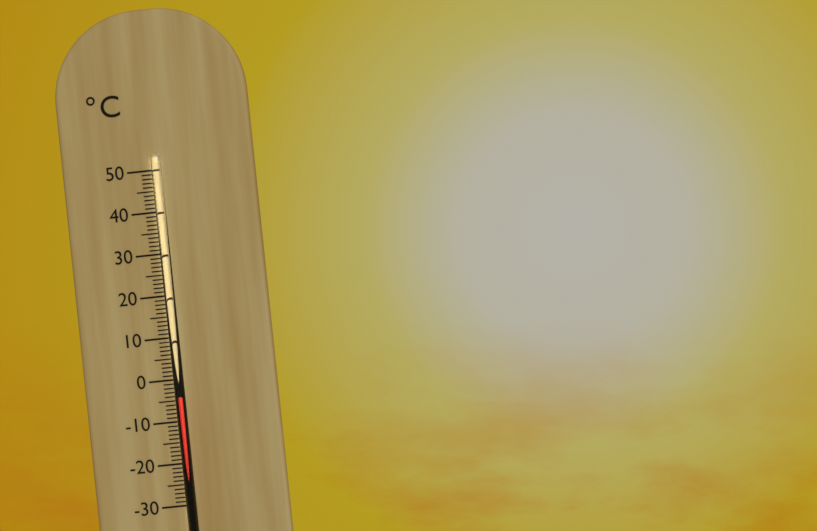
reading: -4 °C
